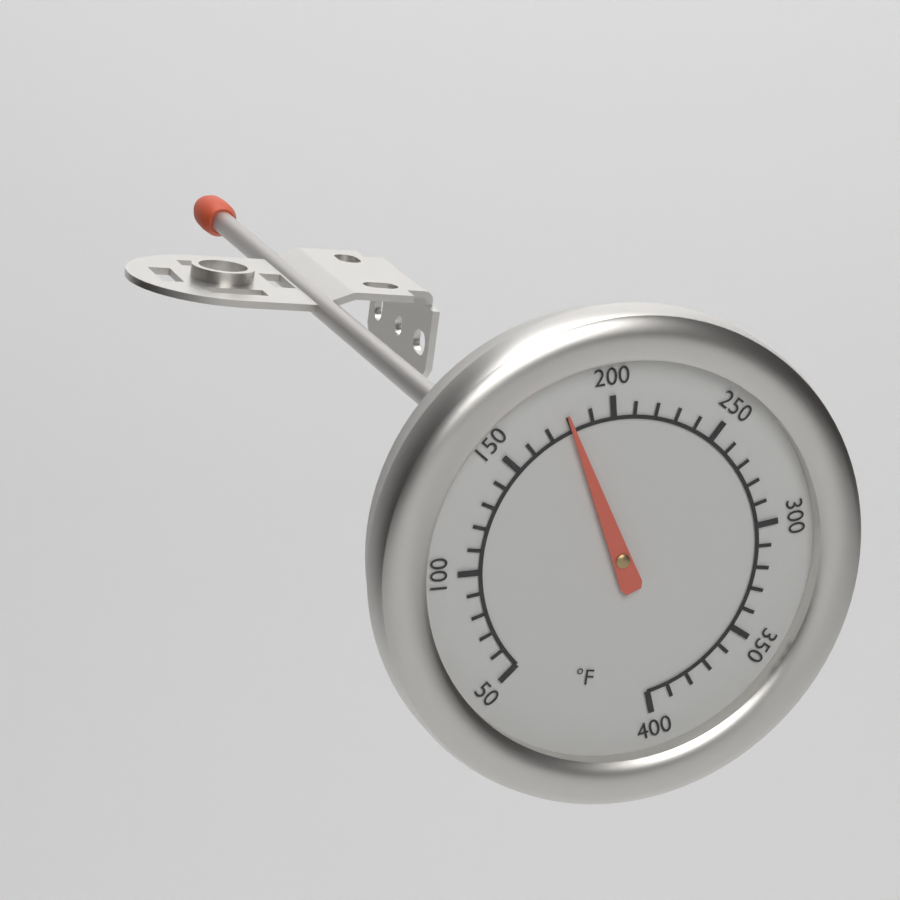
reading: 180 °F
